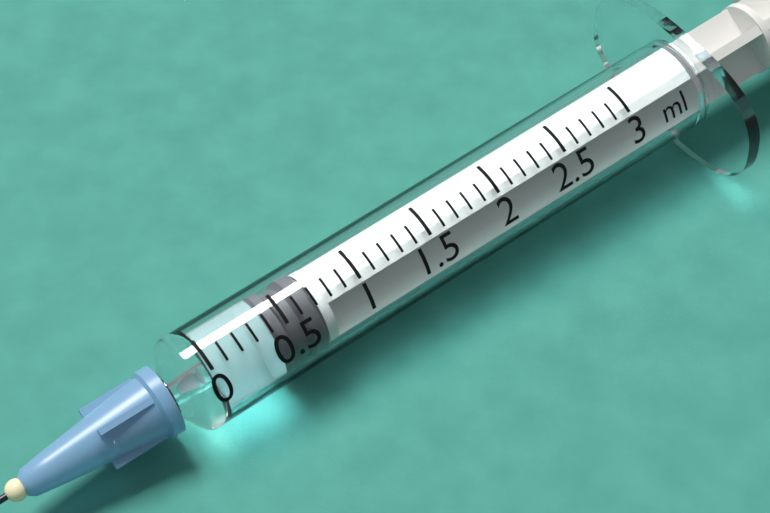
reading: 0.4 ml
